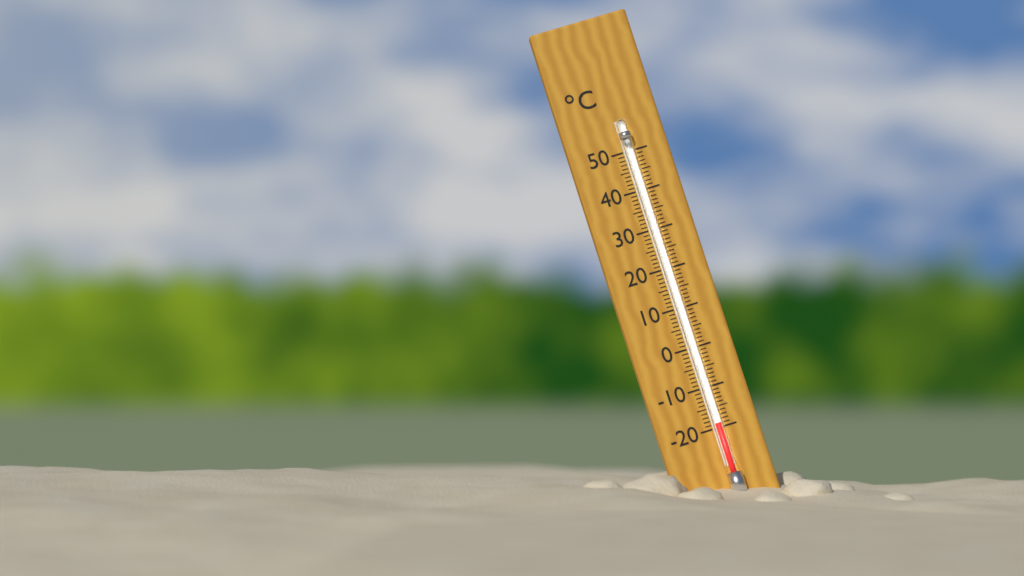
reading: -19 °C
